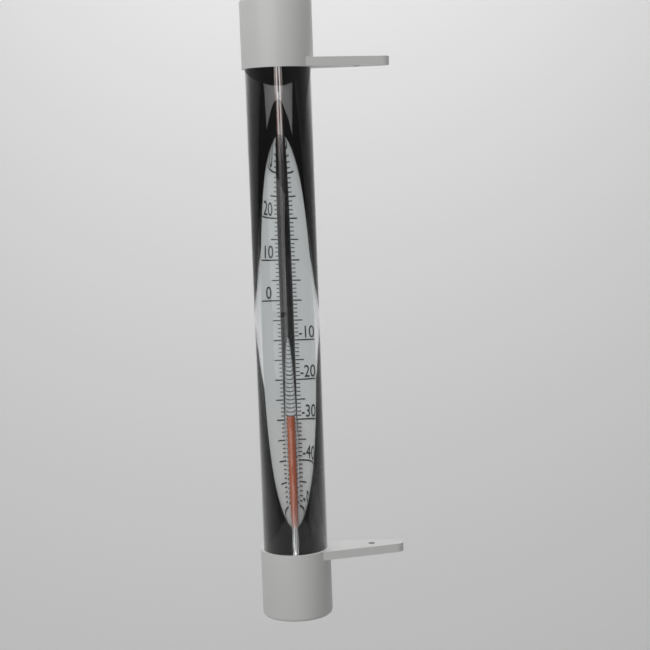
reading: -30 °C
